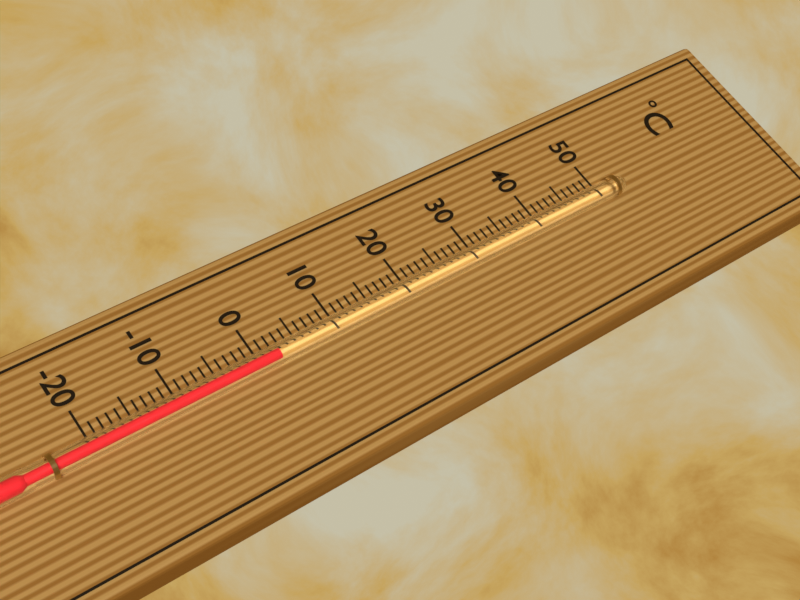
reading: 2 °C
